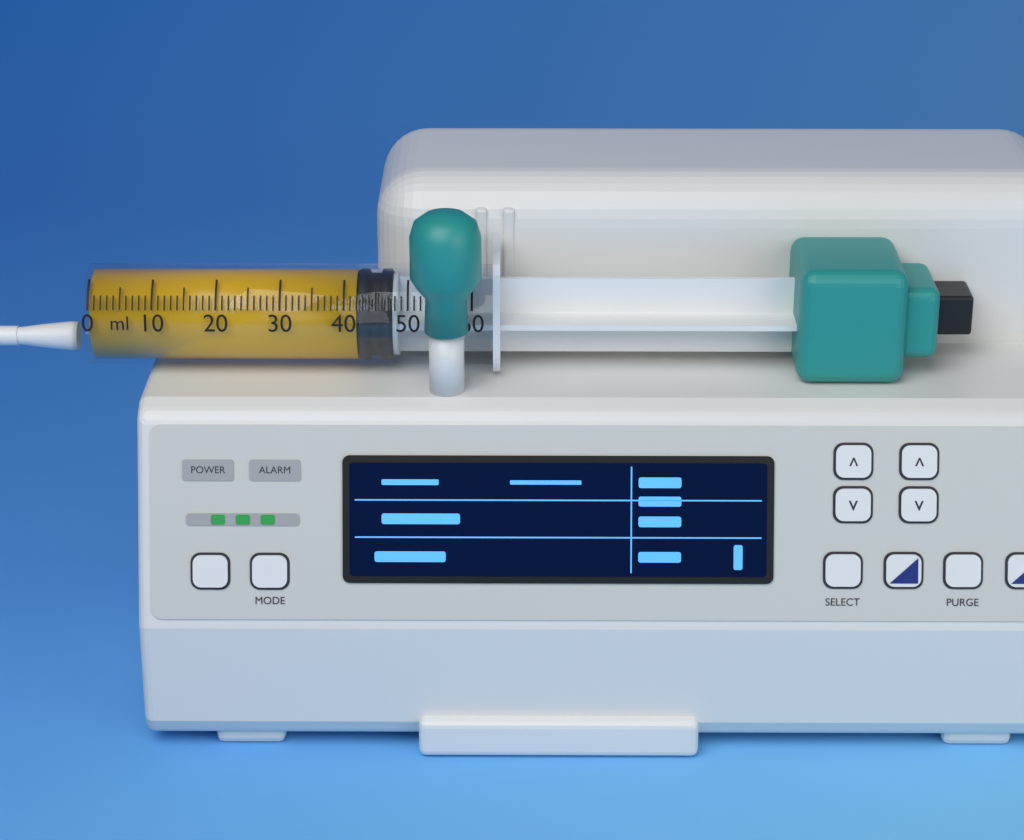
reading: 42 ml
